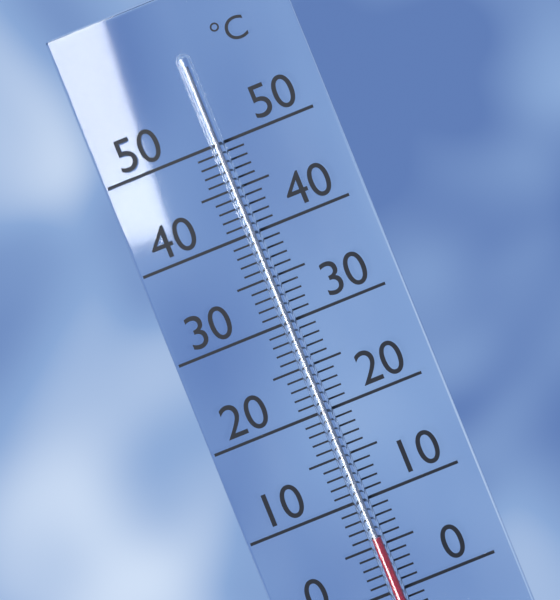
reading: 6 °C
